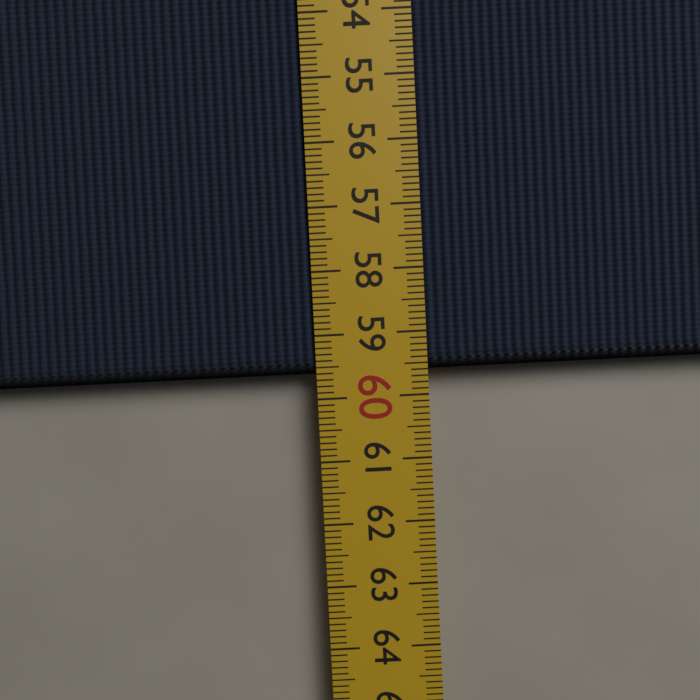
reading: 59.6 cm
